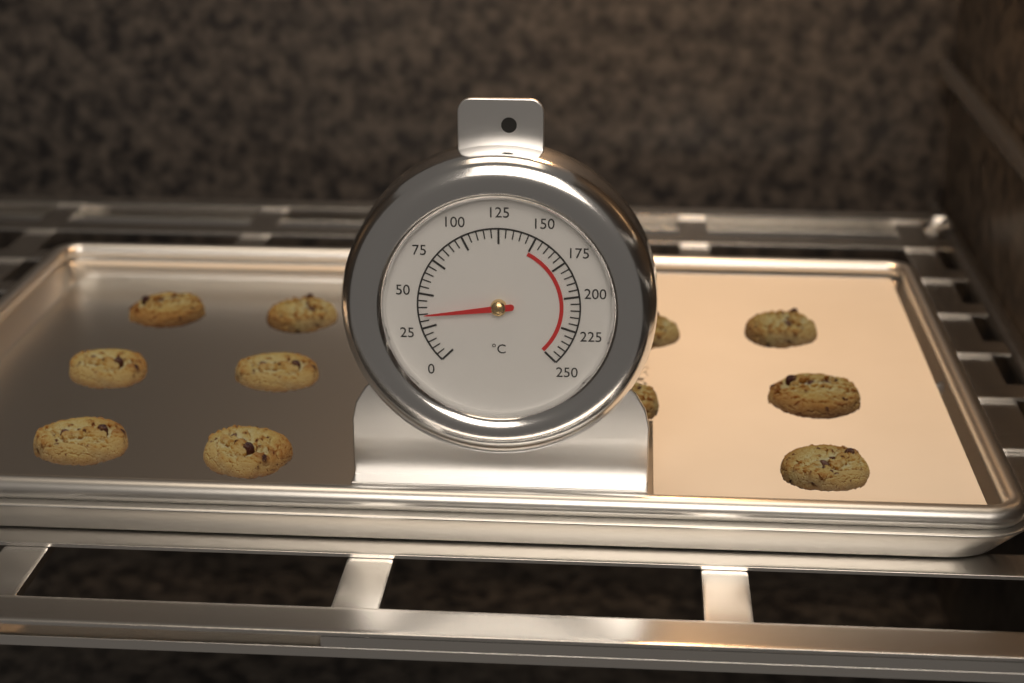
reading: 35 °C
